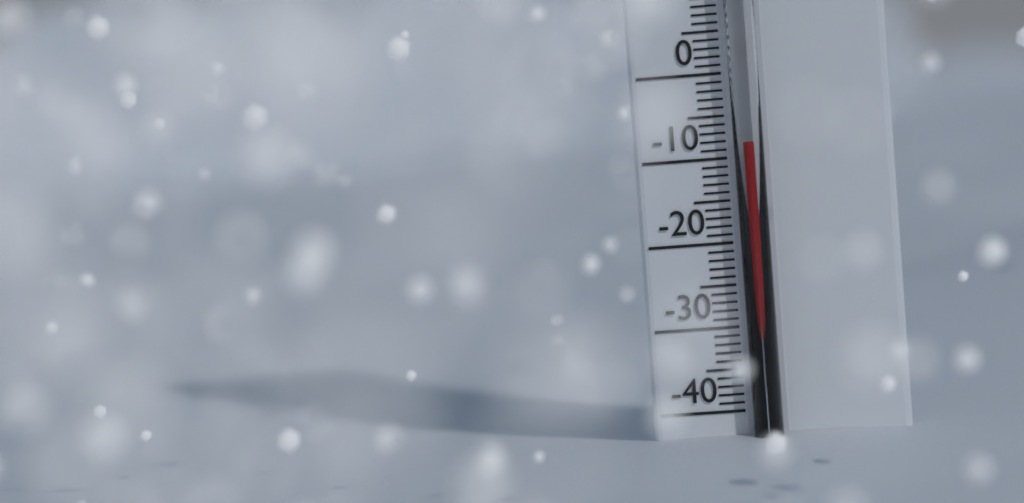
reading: -8 °C
